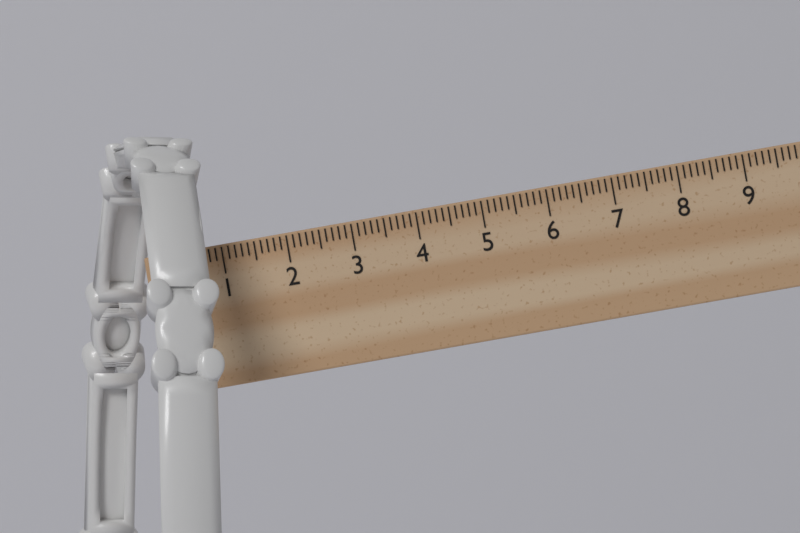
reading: 1.1 cm
